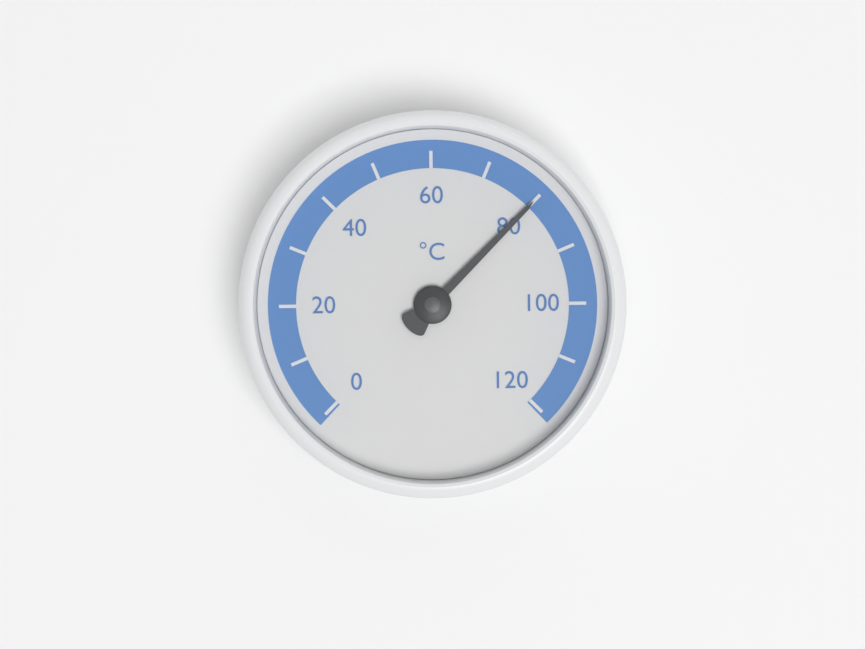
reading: 80 °C
